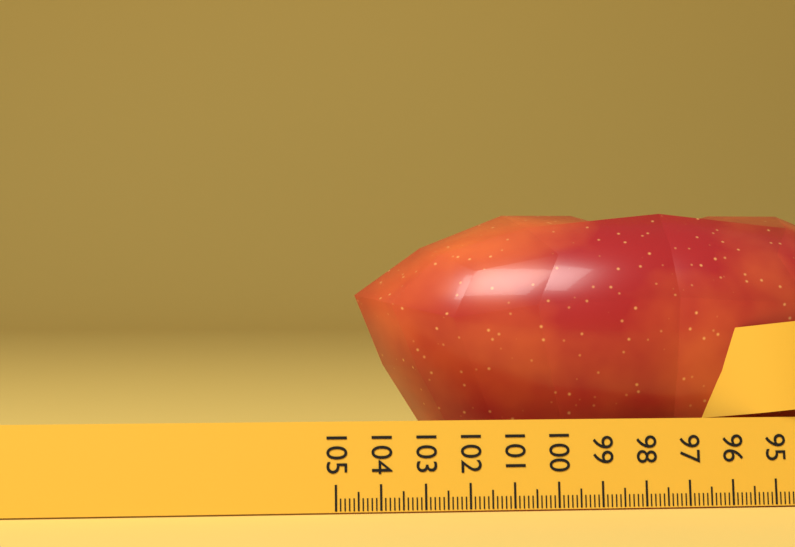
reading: 104.3 (no unit)
